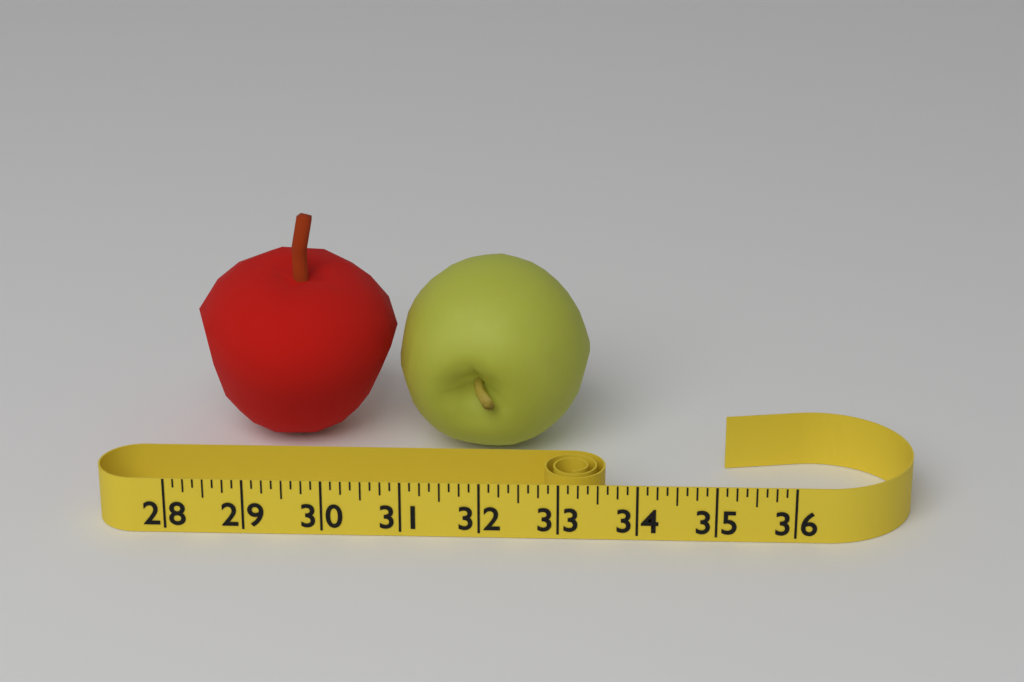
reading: 33.375 (no unit)
